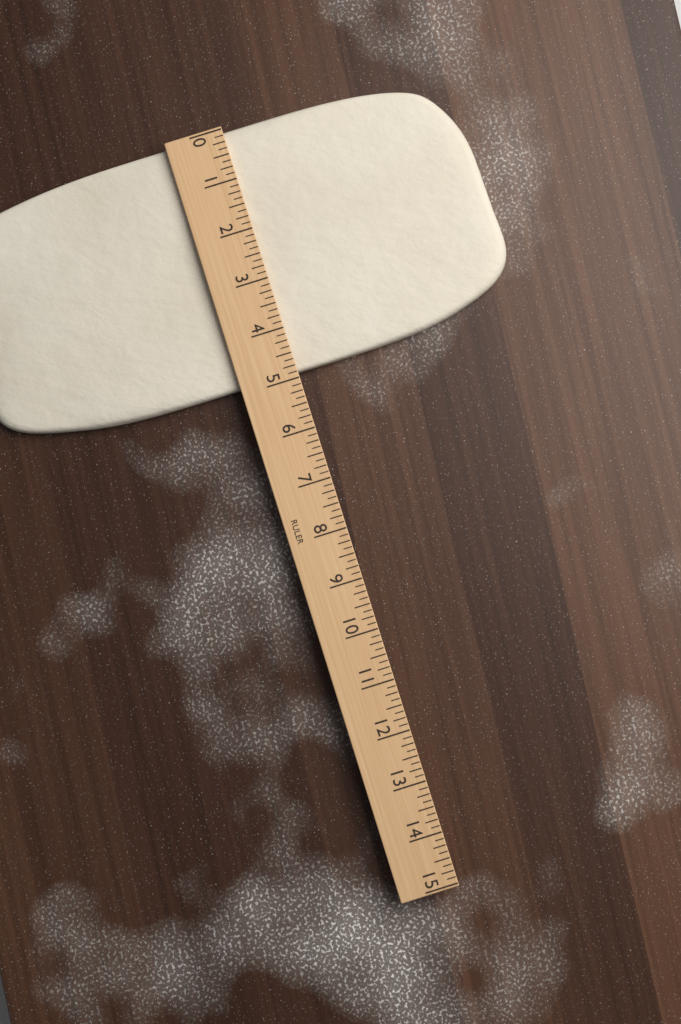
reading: 4.875 (no unit)
